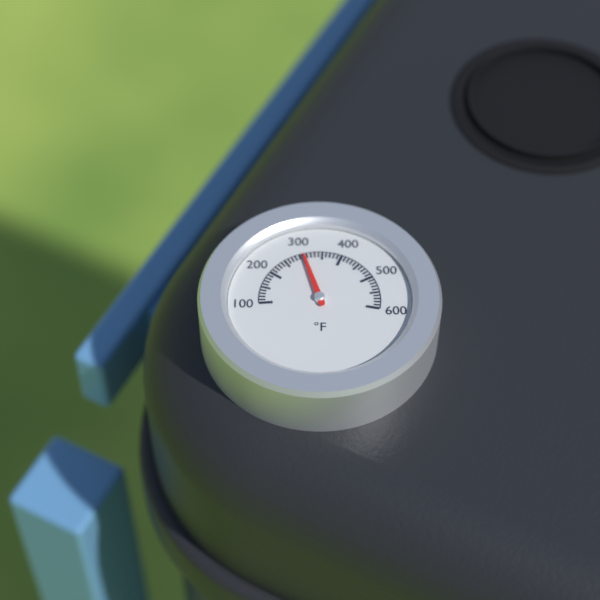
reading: 300 °F
